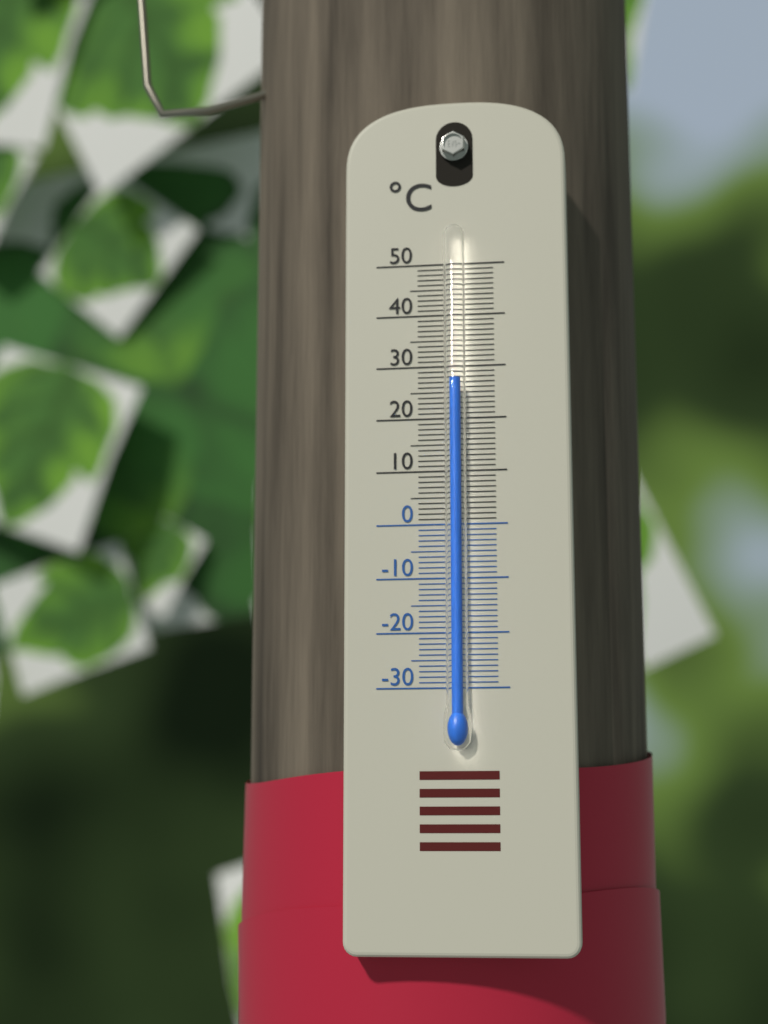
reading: 27 °C
